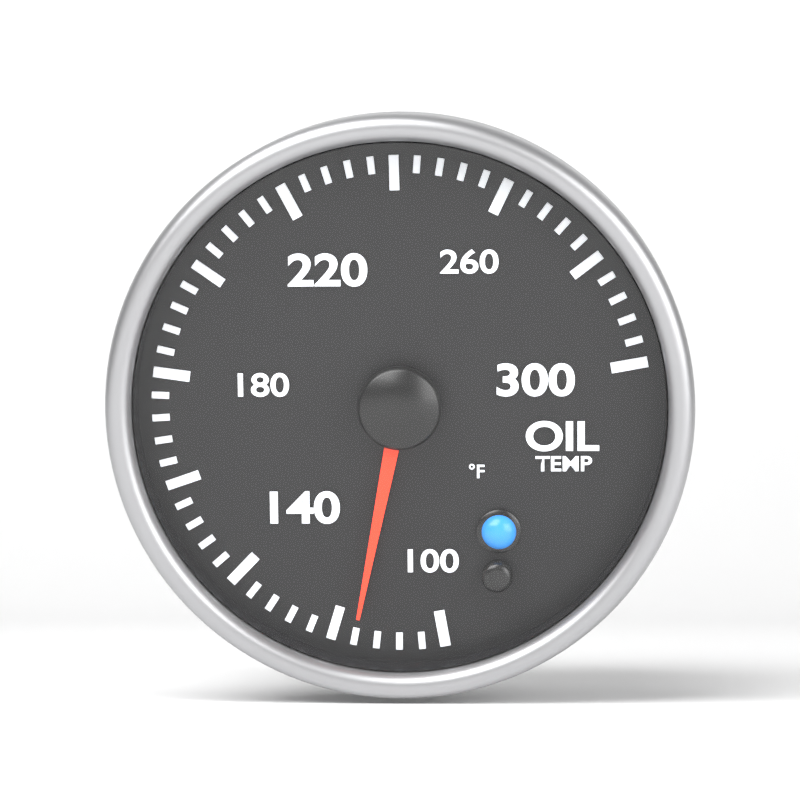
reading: 116 °F
